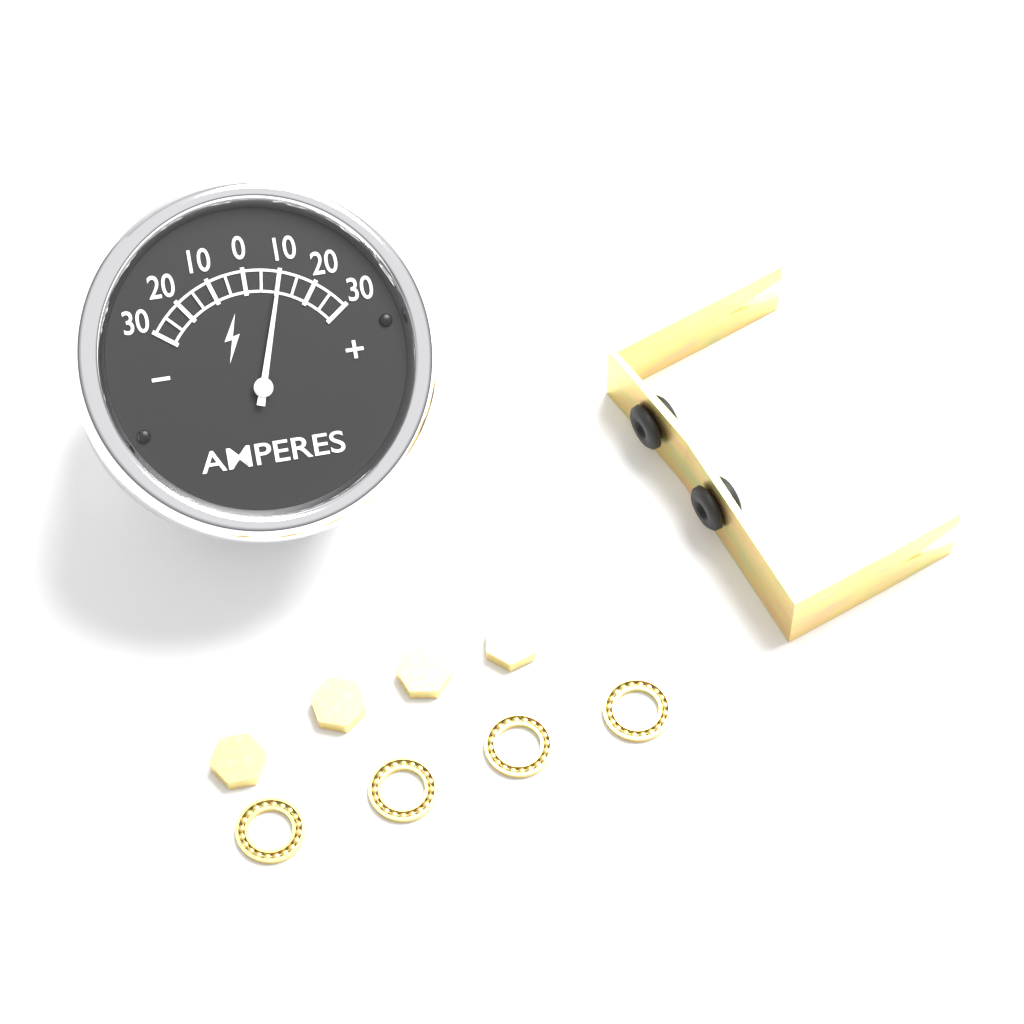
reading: 10 A
